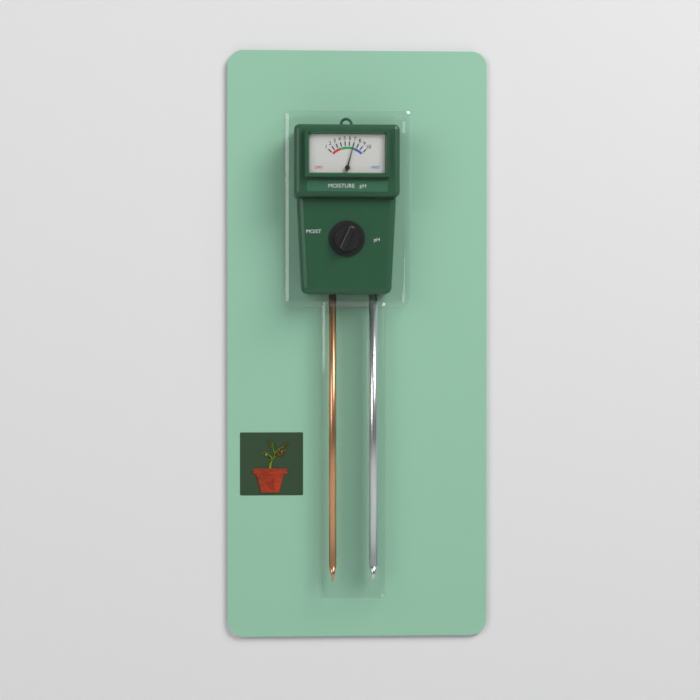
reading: 7 (no unit)
